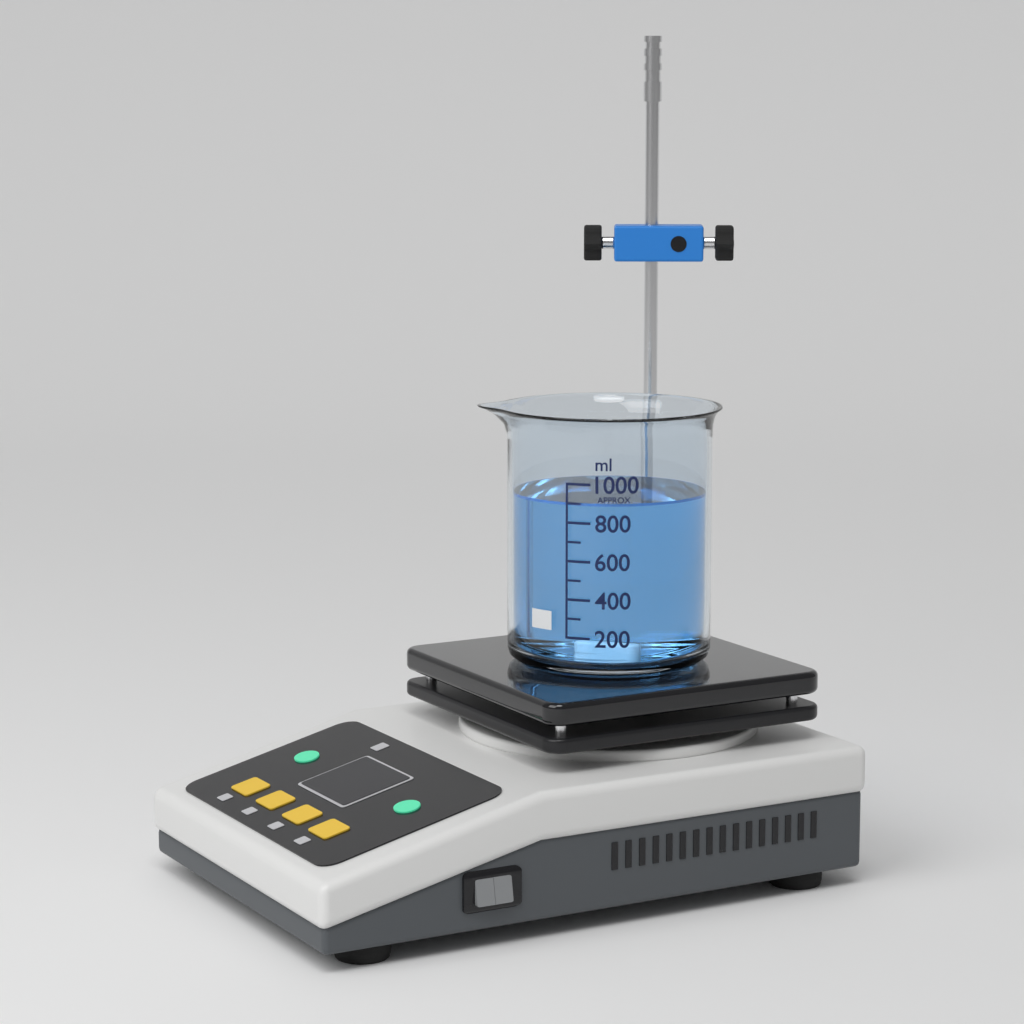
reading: 900 ml
